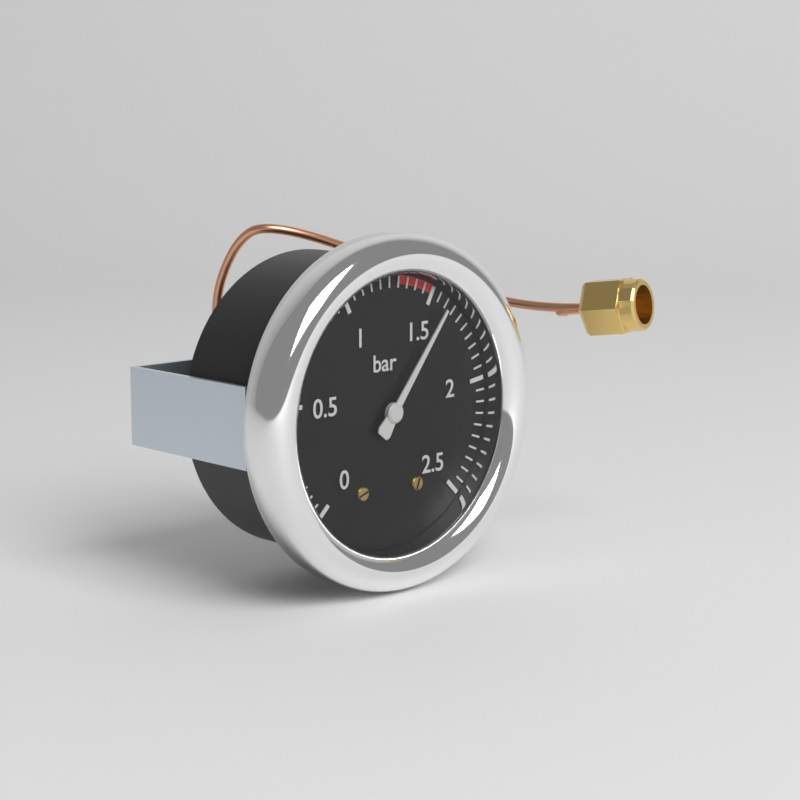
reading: 1.60 bar
